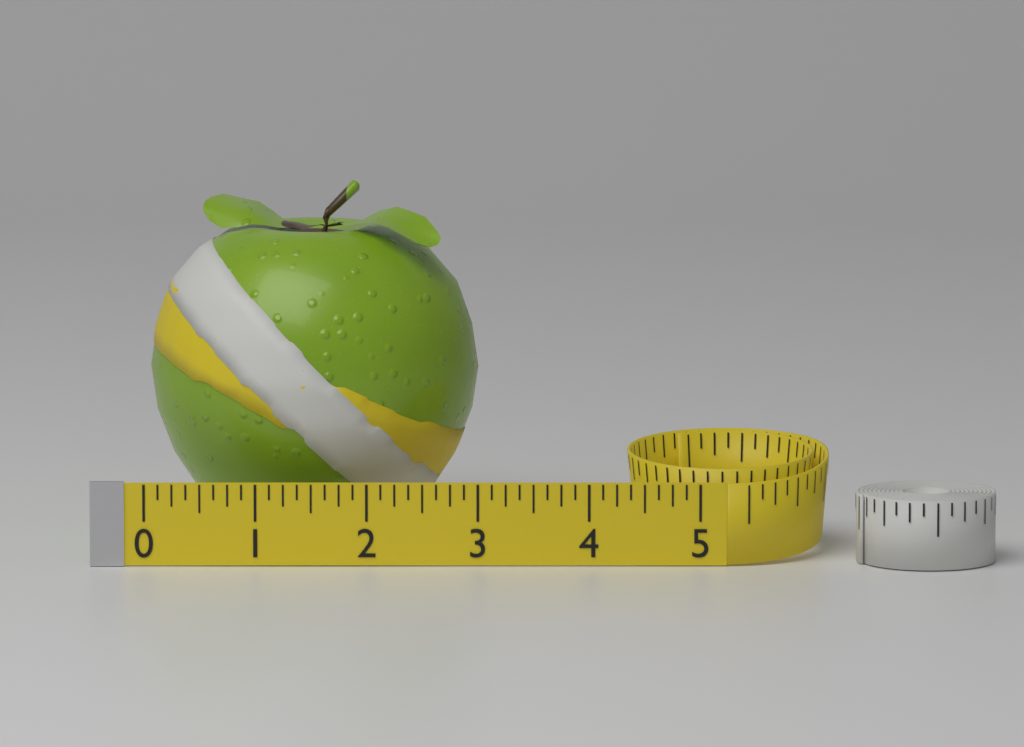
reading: 3.000 (no unit)
